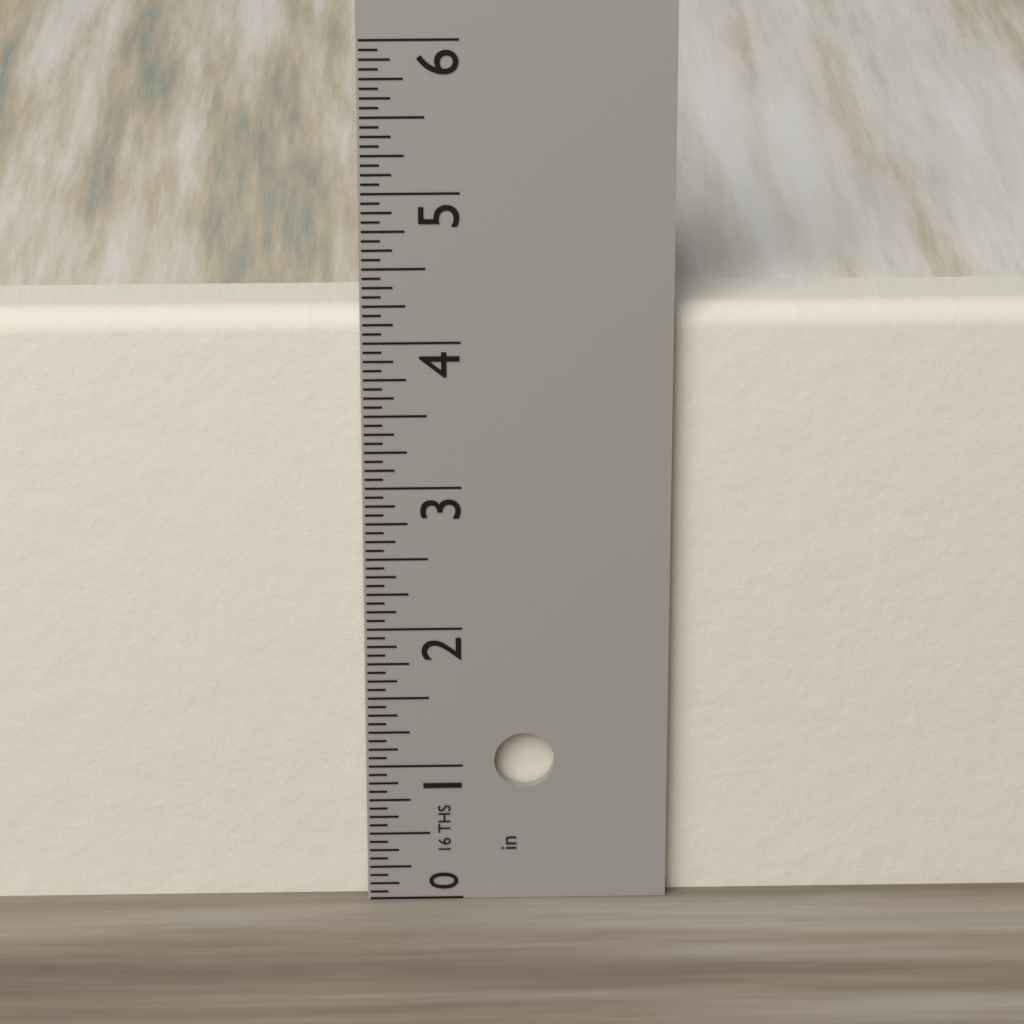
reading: 4.1875 in
